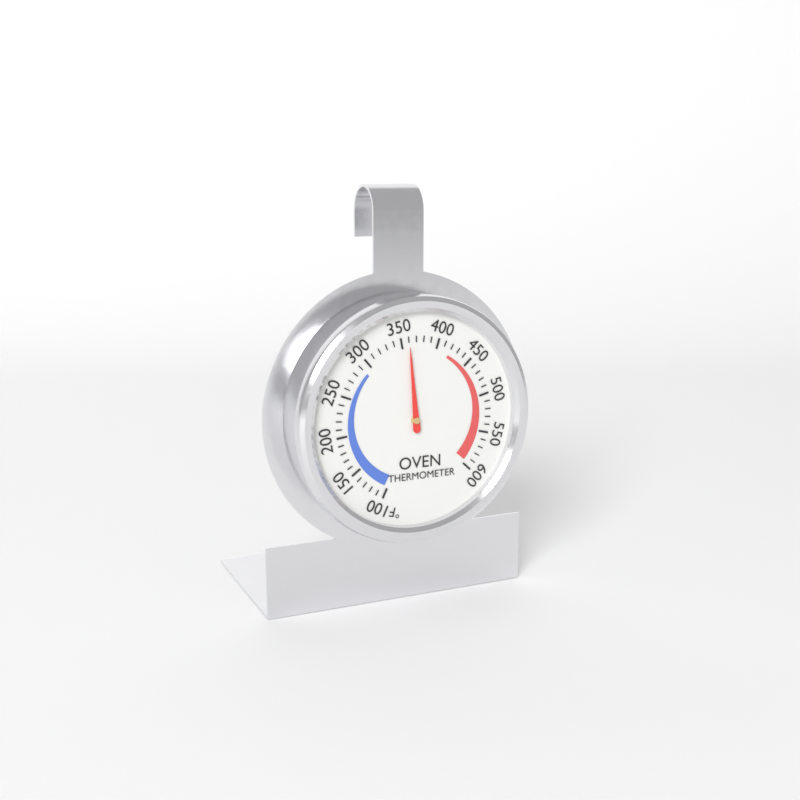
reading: 360 °F
